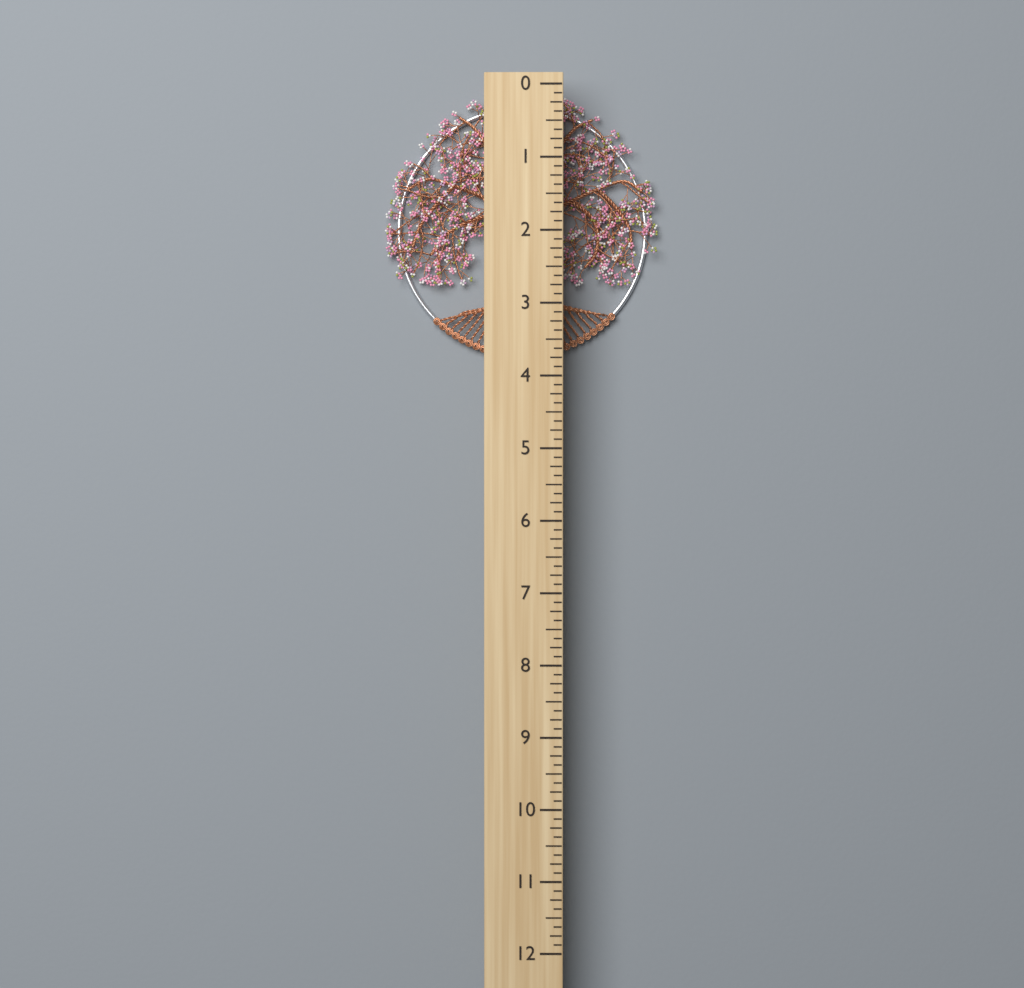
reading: 3.750 (no unit)
